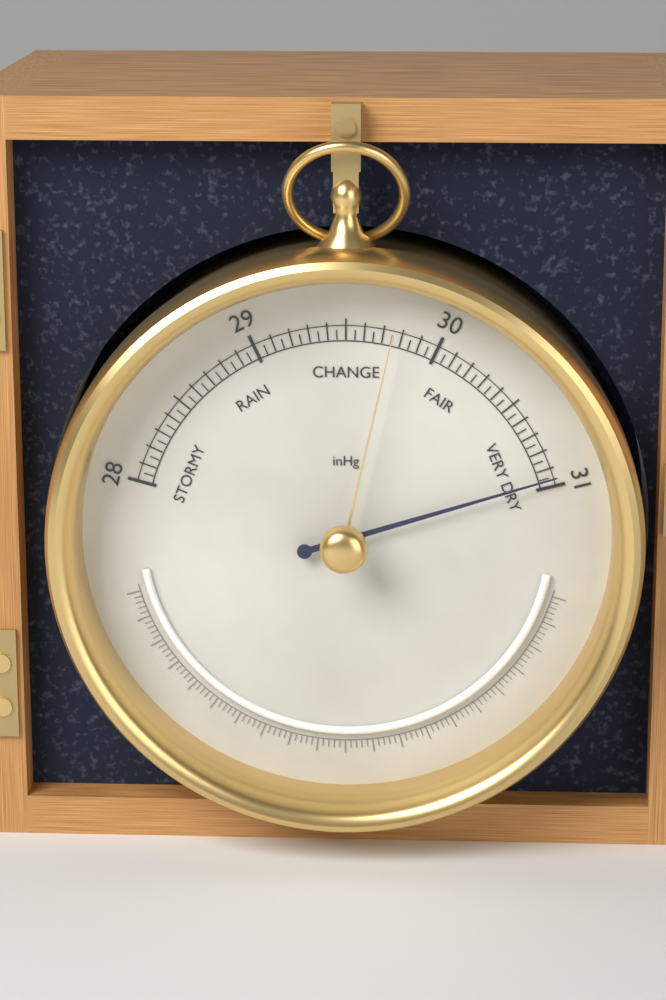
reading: 30.95 inHg
